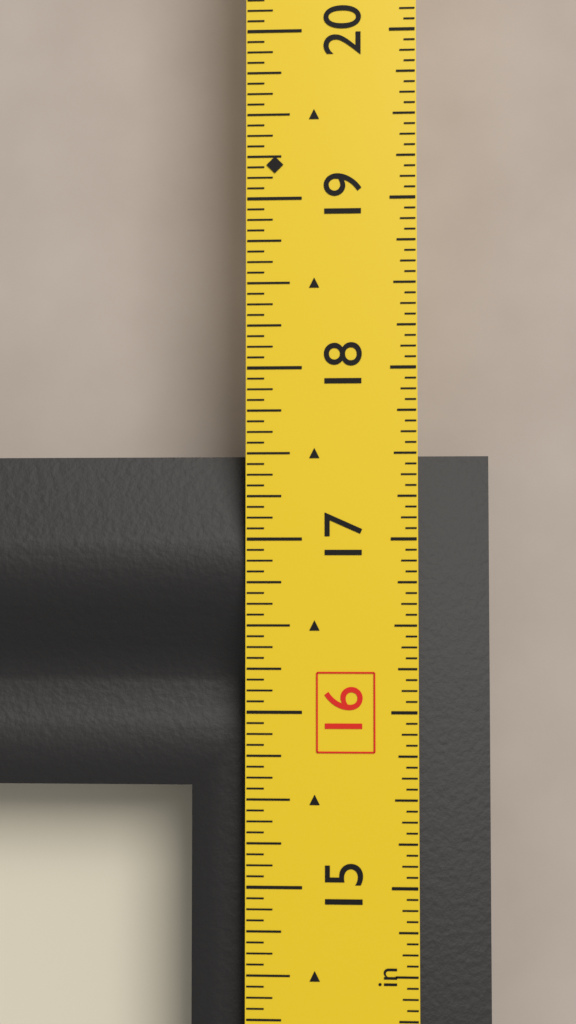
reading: 17.5000 in
